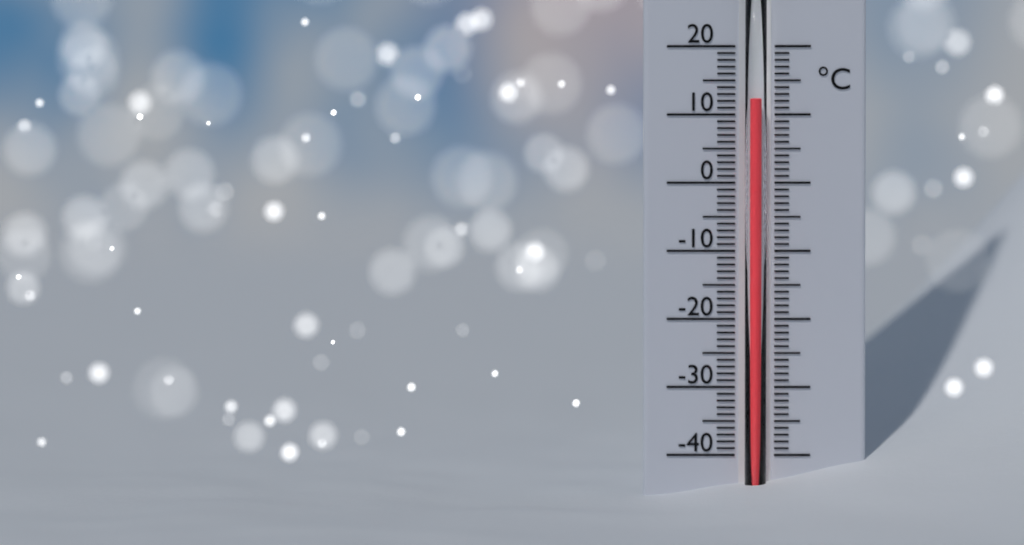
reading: 12 °C
